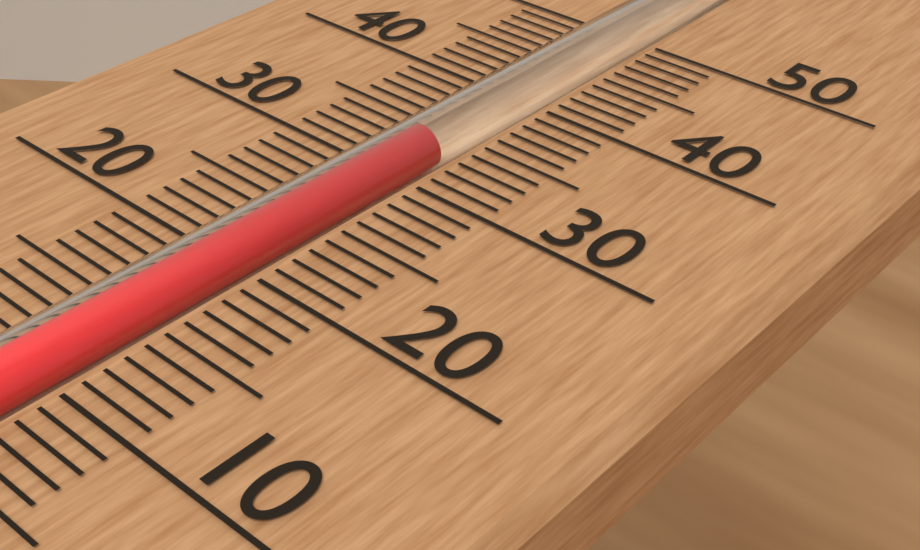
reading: 33 (no unit)
